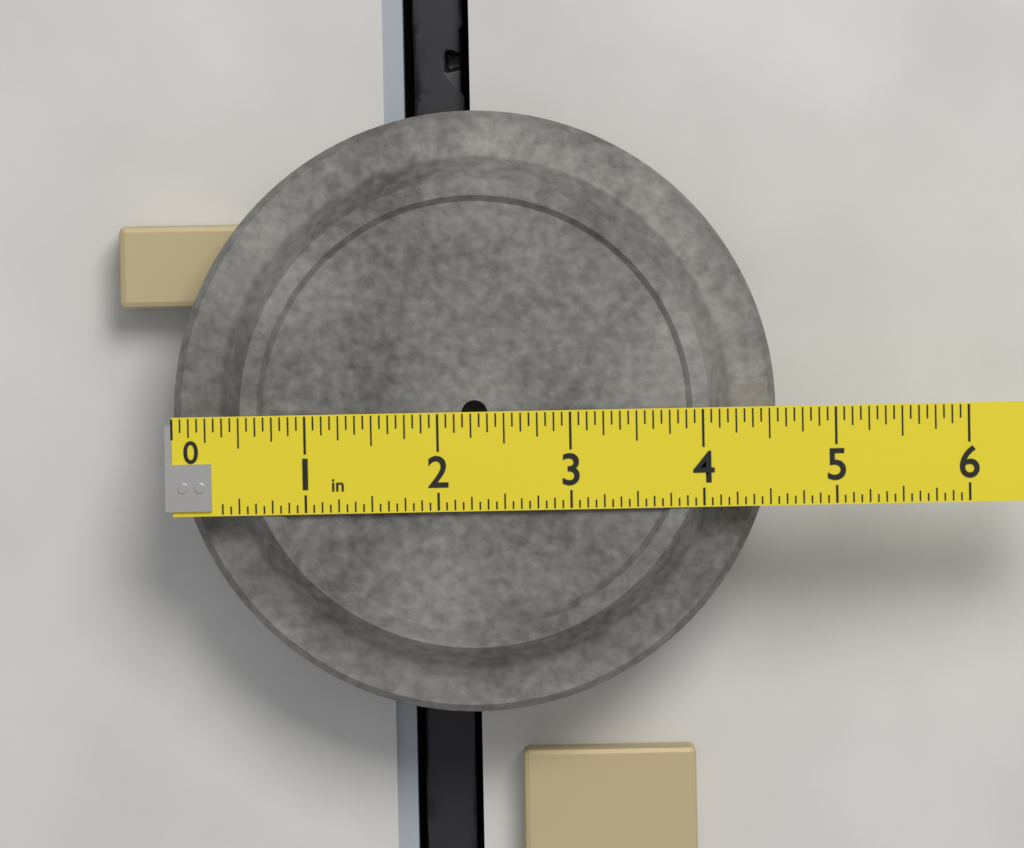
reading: 4.5625 in
